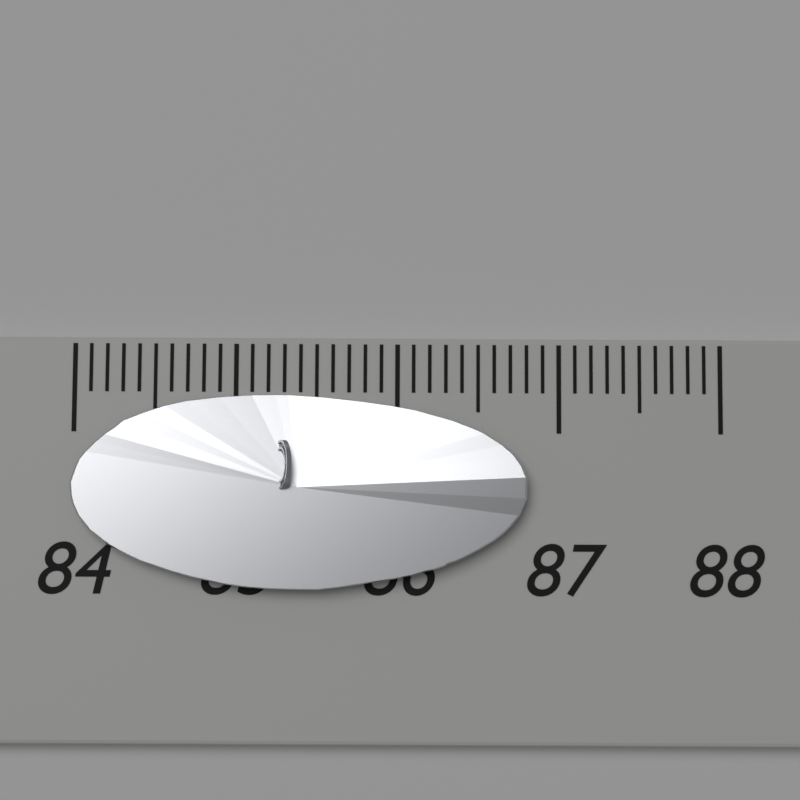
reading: 86.8 (no unit)
